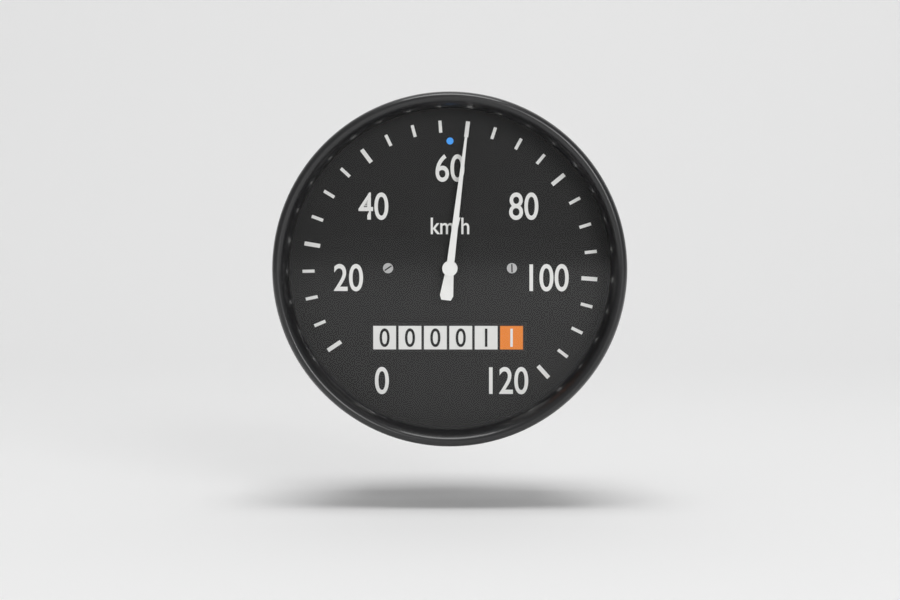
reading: 60 km/h
